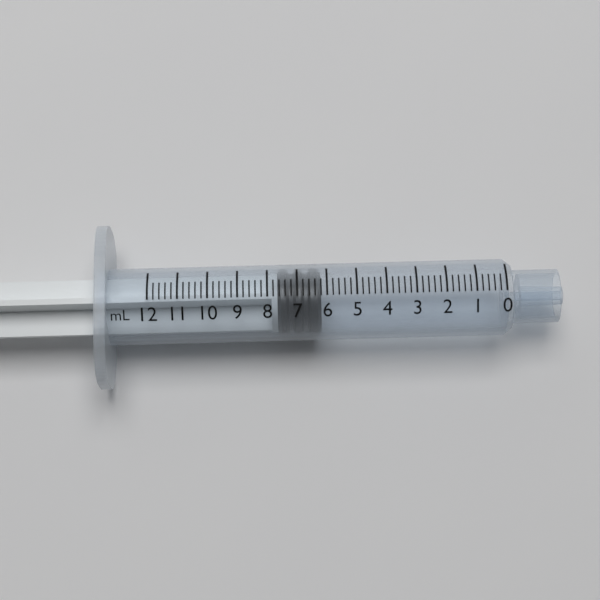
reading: 6.2 mL
